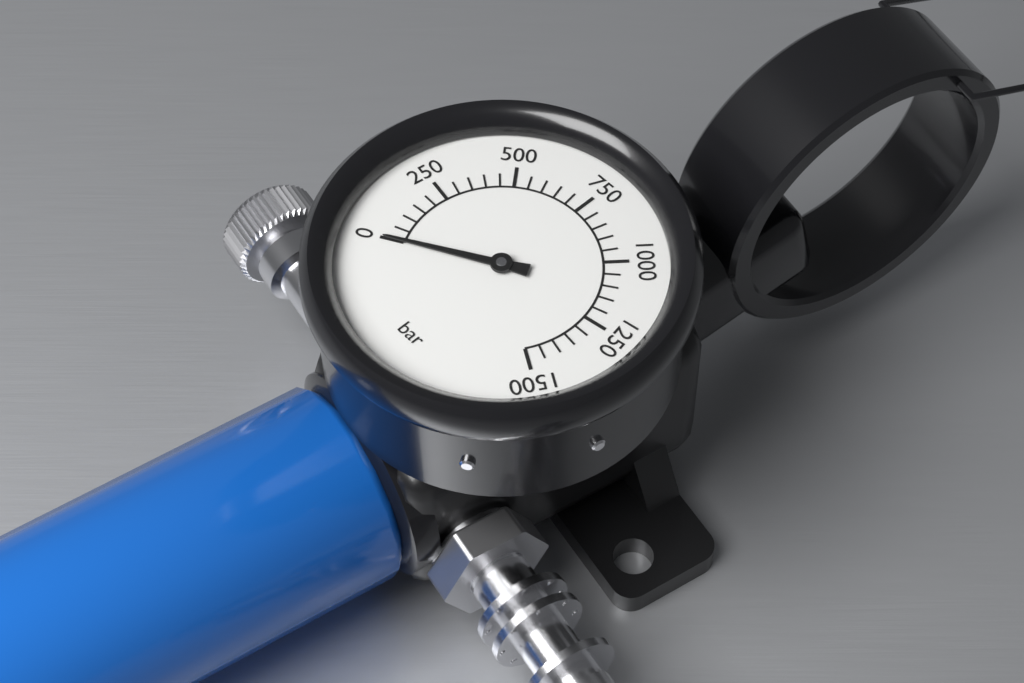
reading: 0 bar
